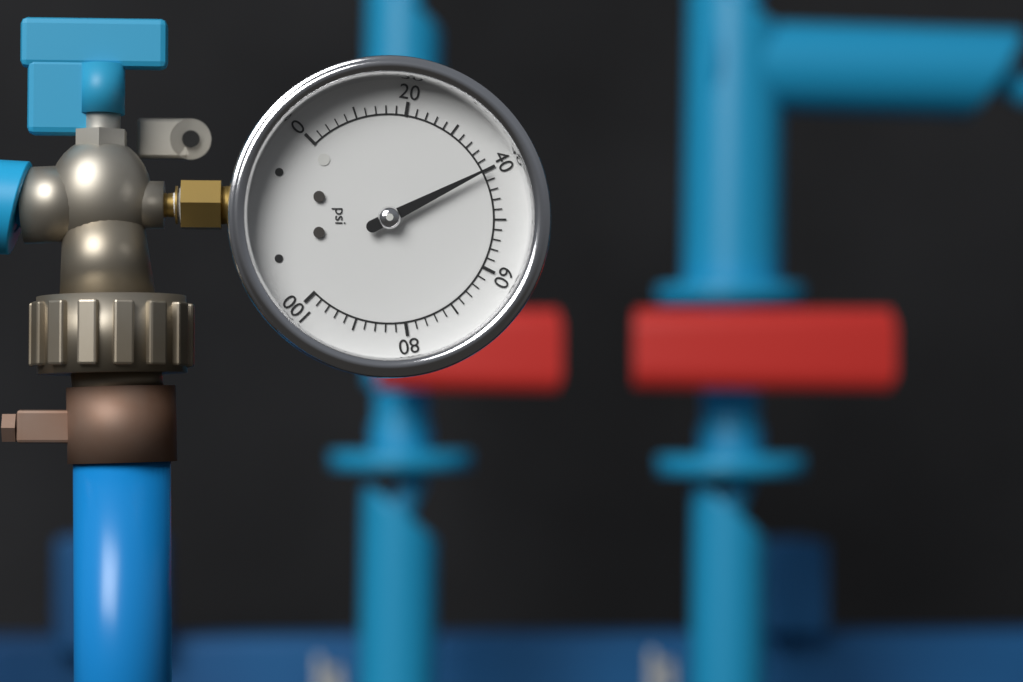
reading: 40 psi
